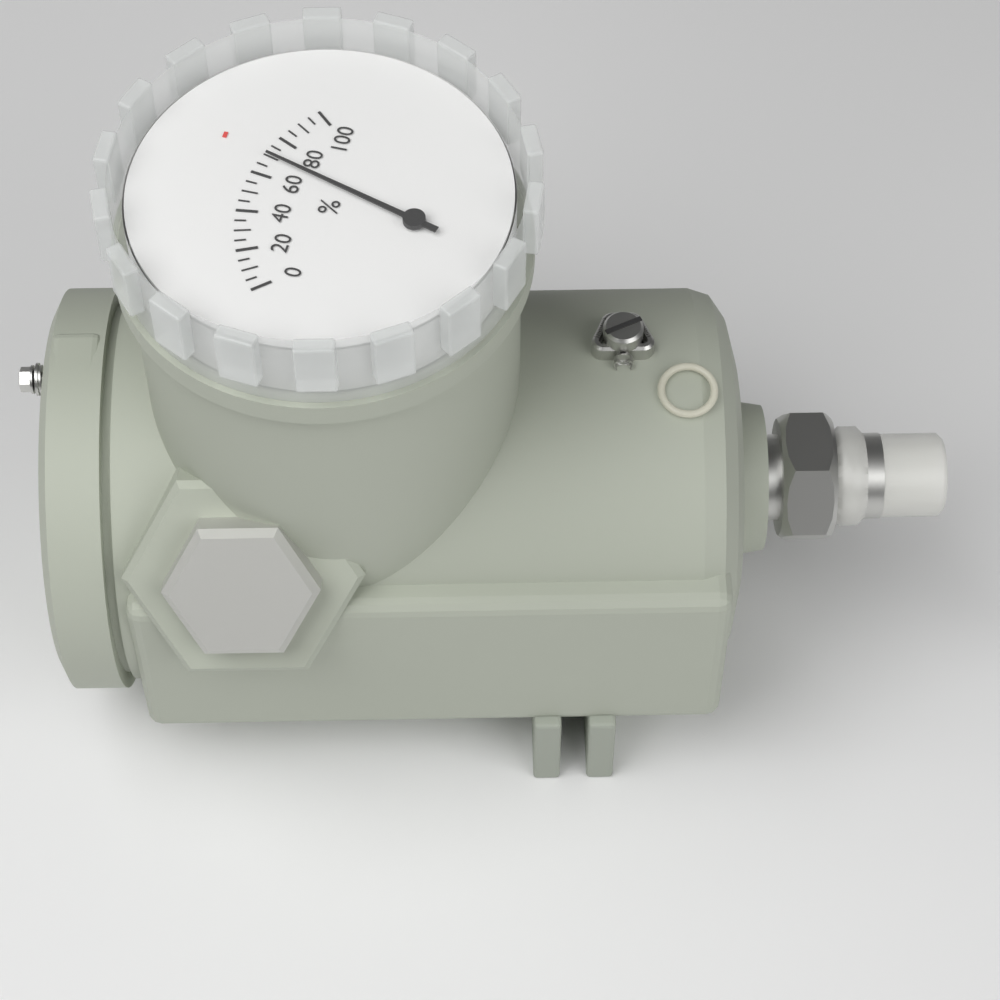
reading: 70 %
